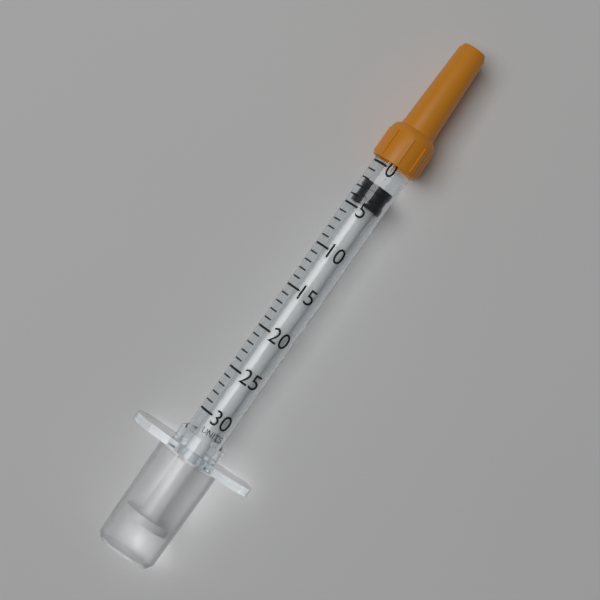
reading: 2 units
